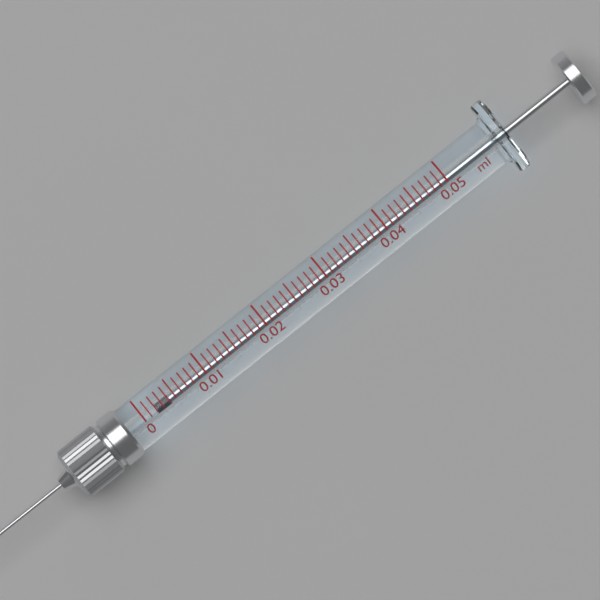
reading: 0.002 ml
